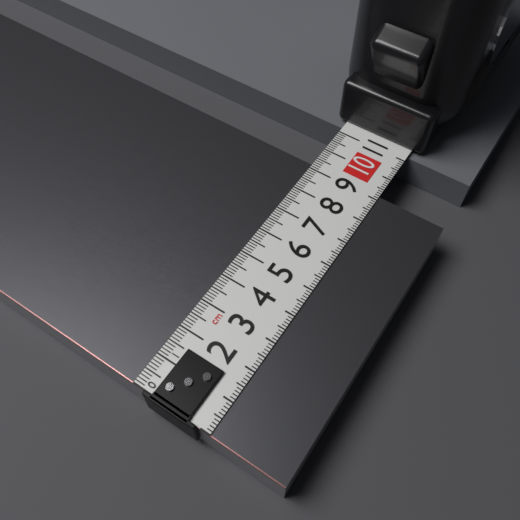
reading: 9.2 cm
